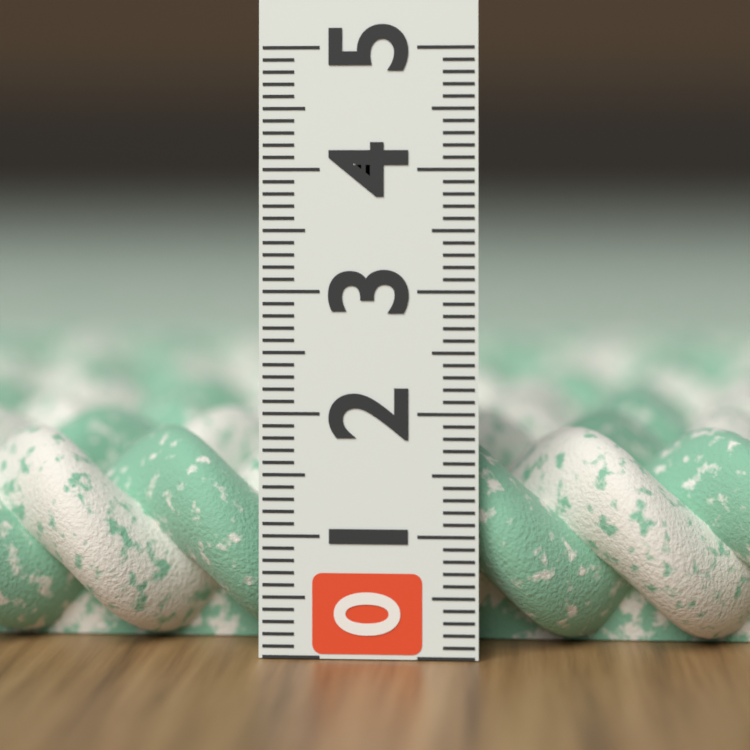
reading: 1.8 (no unit)
